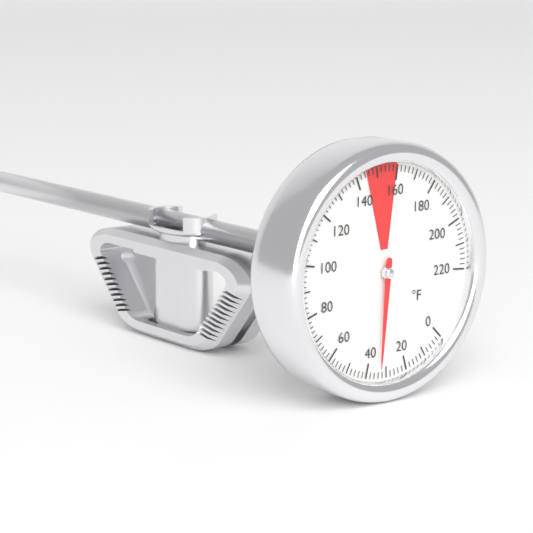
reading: 34 °F
